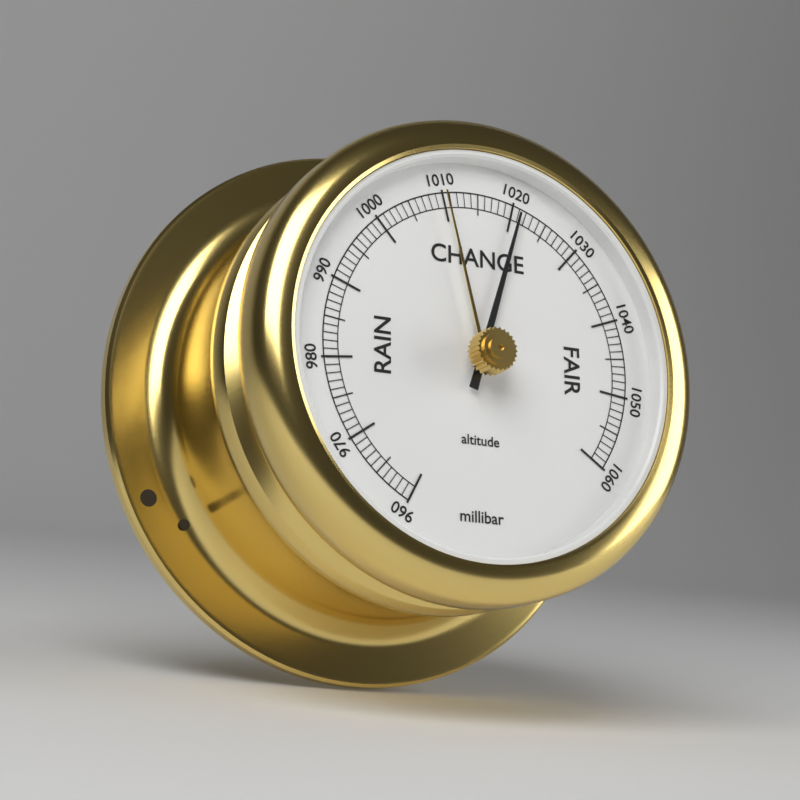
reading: 1021 millibar
